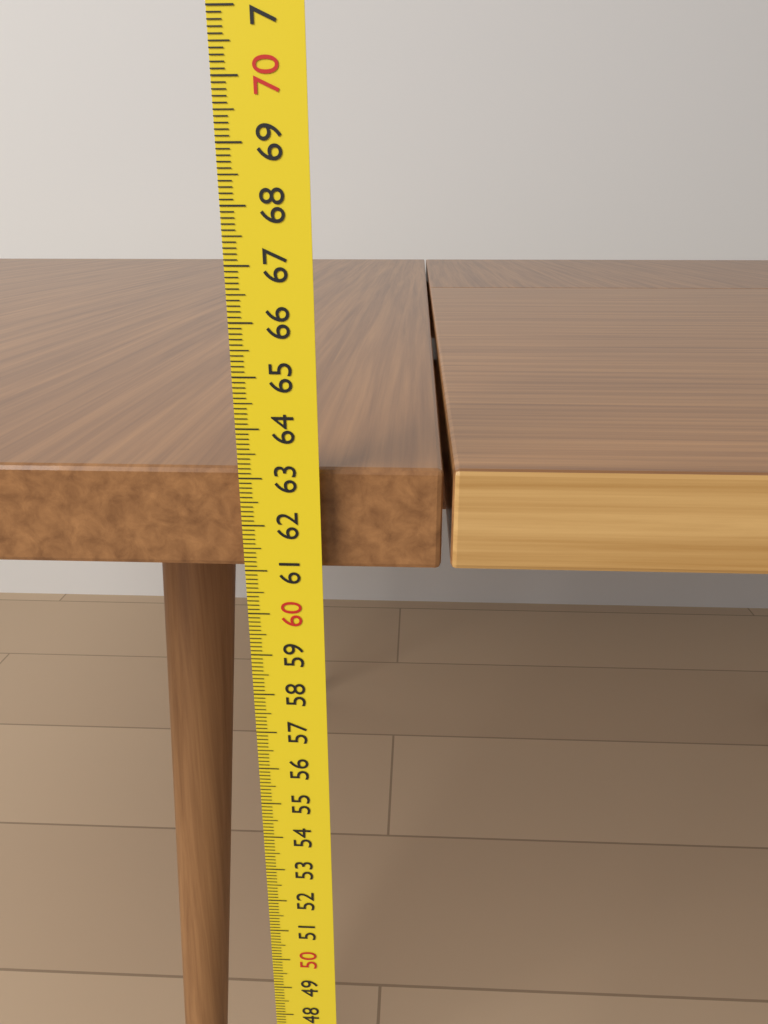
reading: 63.1 cm
